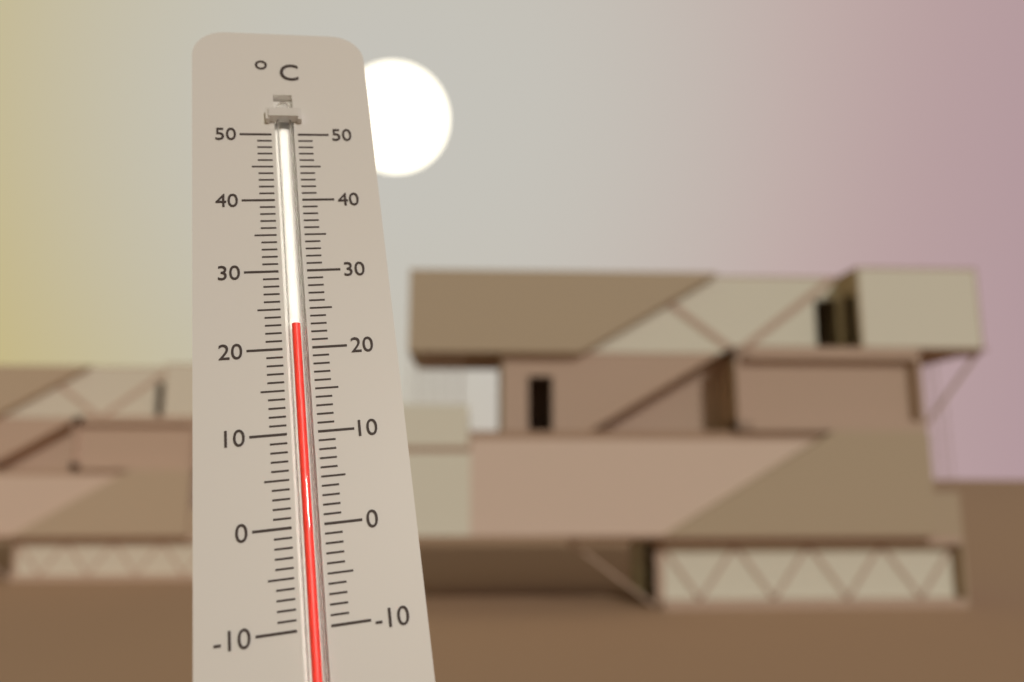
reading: 23 °C
